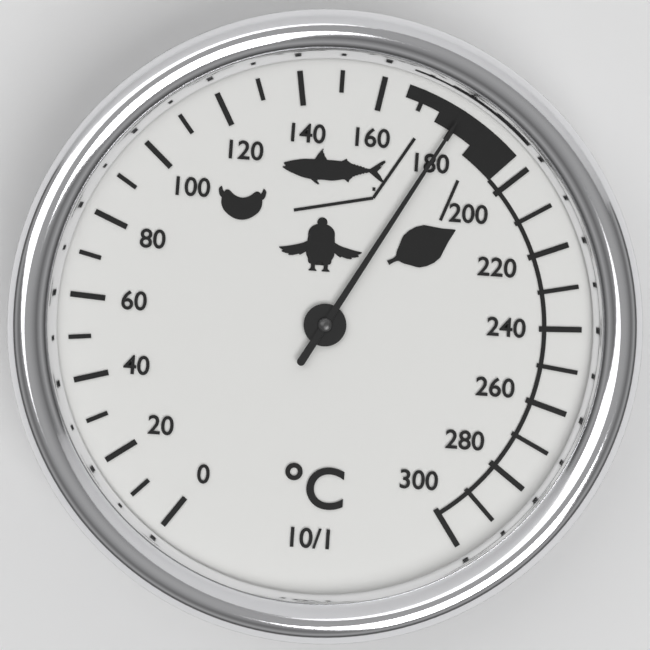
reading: 180 °C
